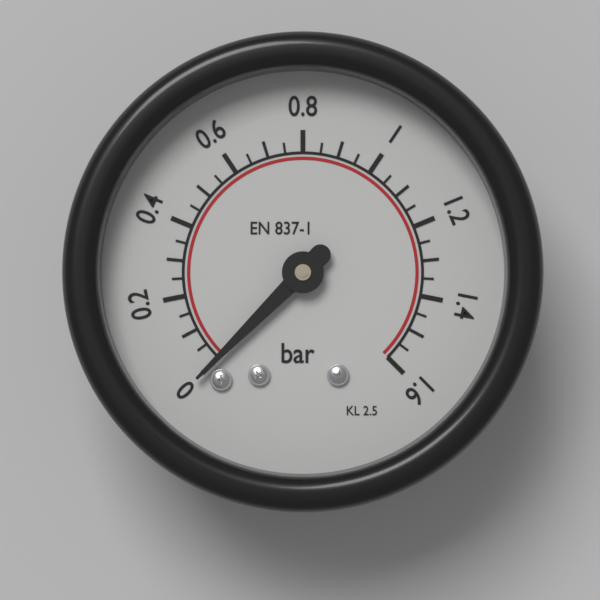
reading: 0.00 bar
